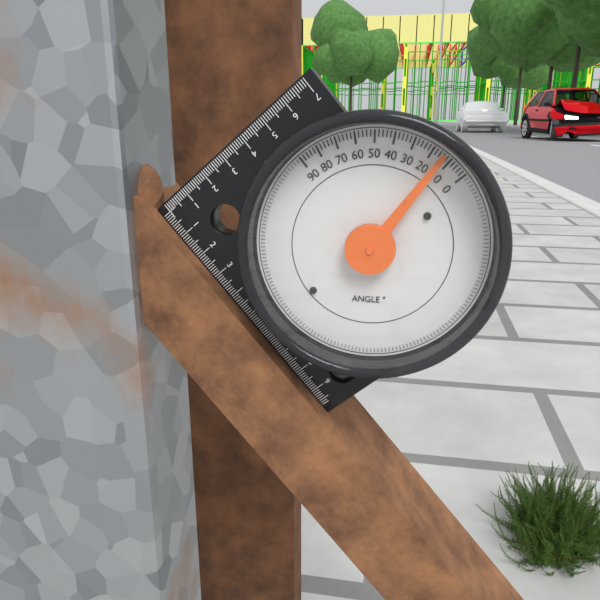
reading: 14 °
